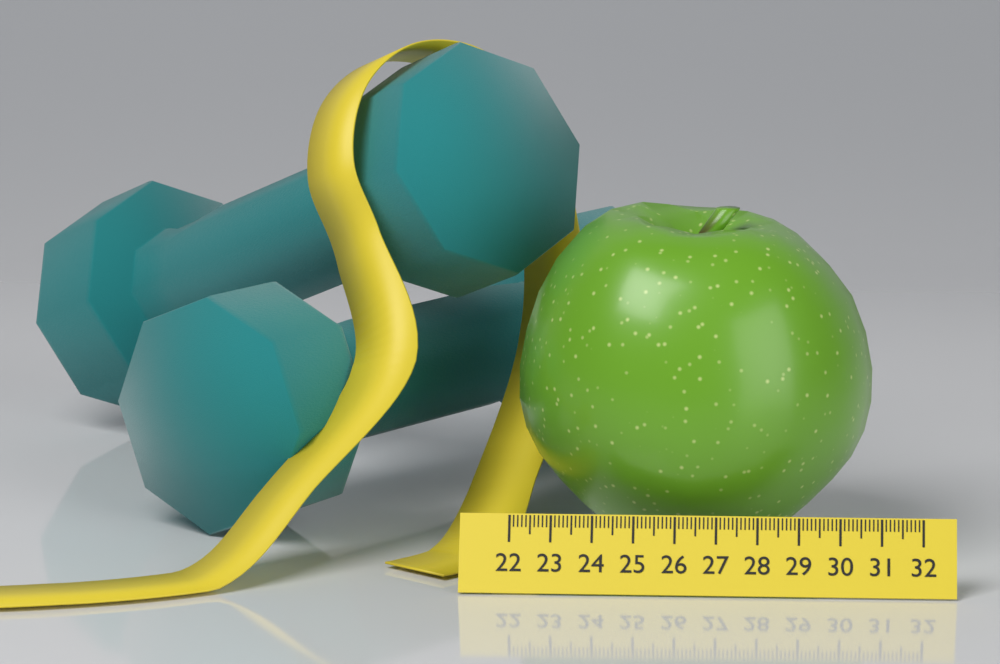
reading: 30.8 (no unit)
